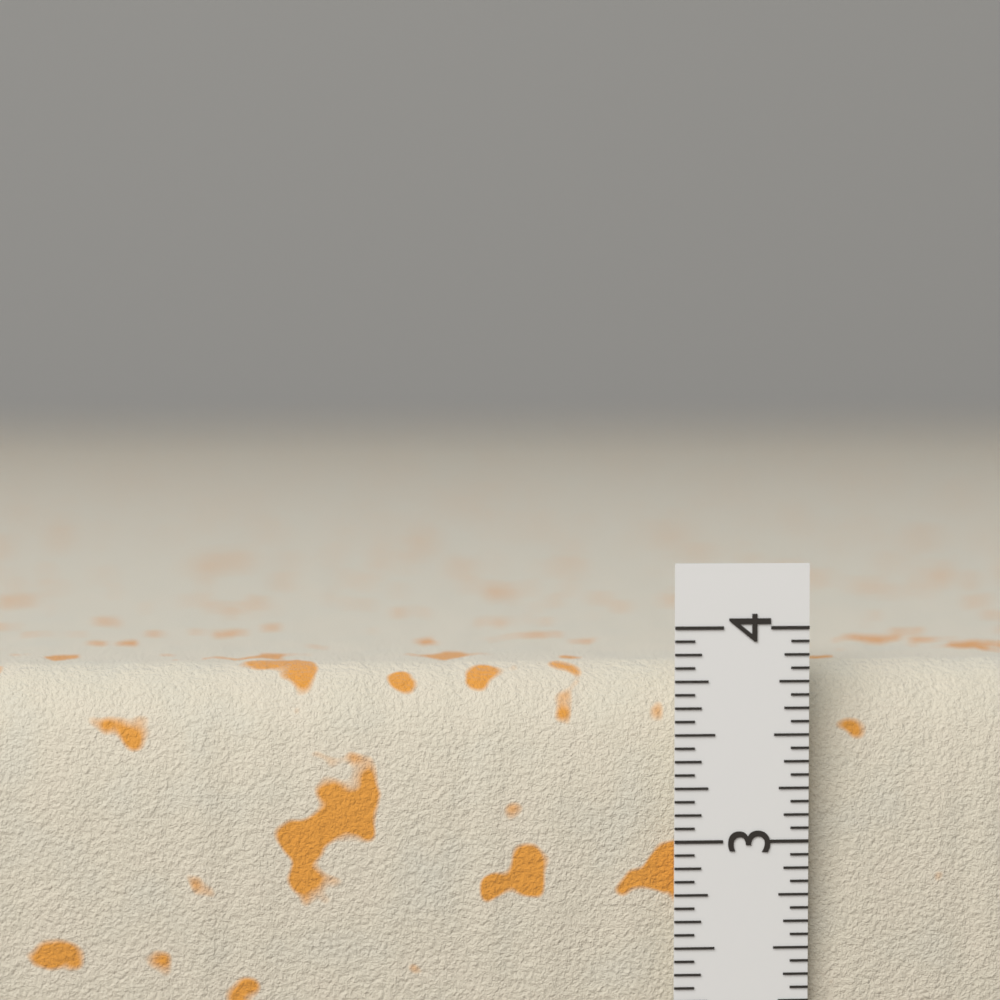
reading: 3.8125 in
